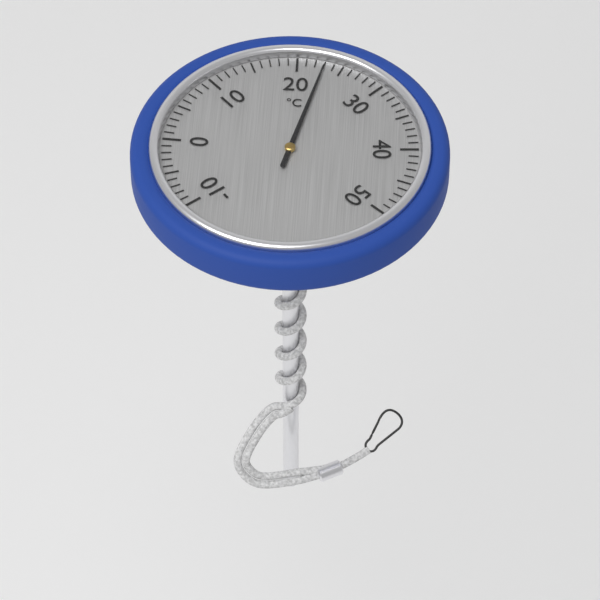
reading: 23 °C
